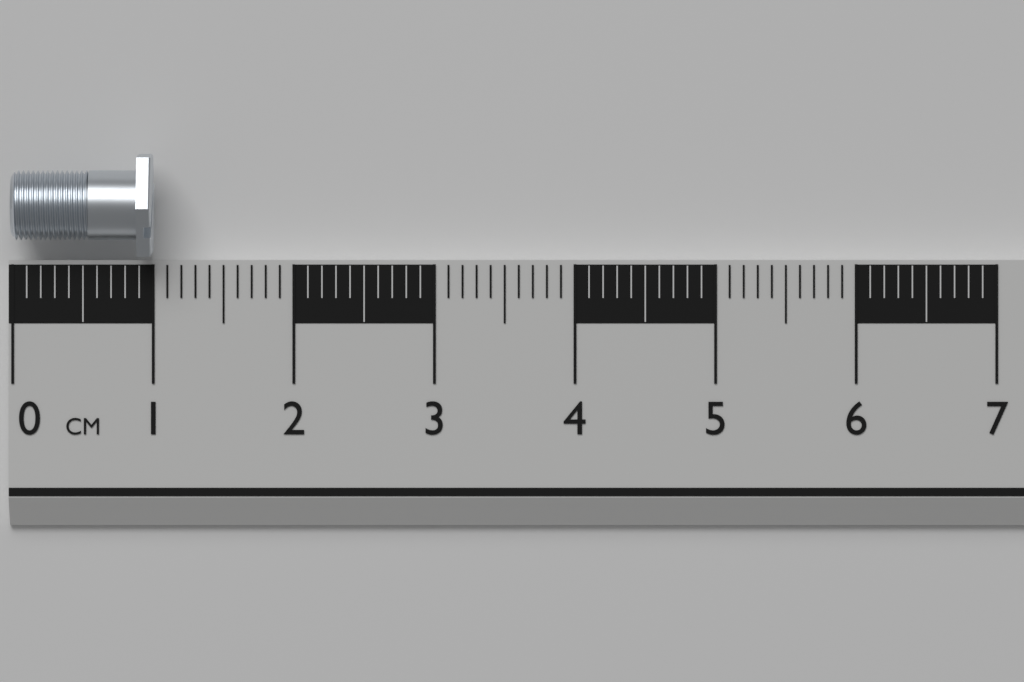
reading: 1.0 cm
